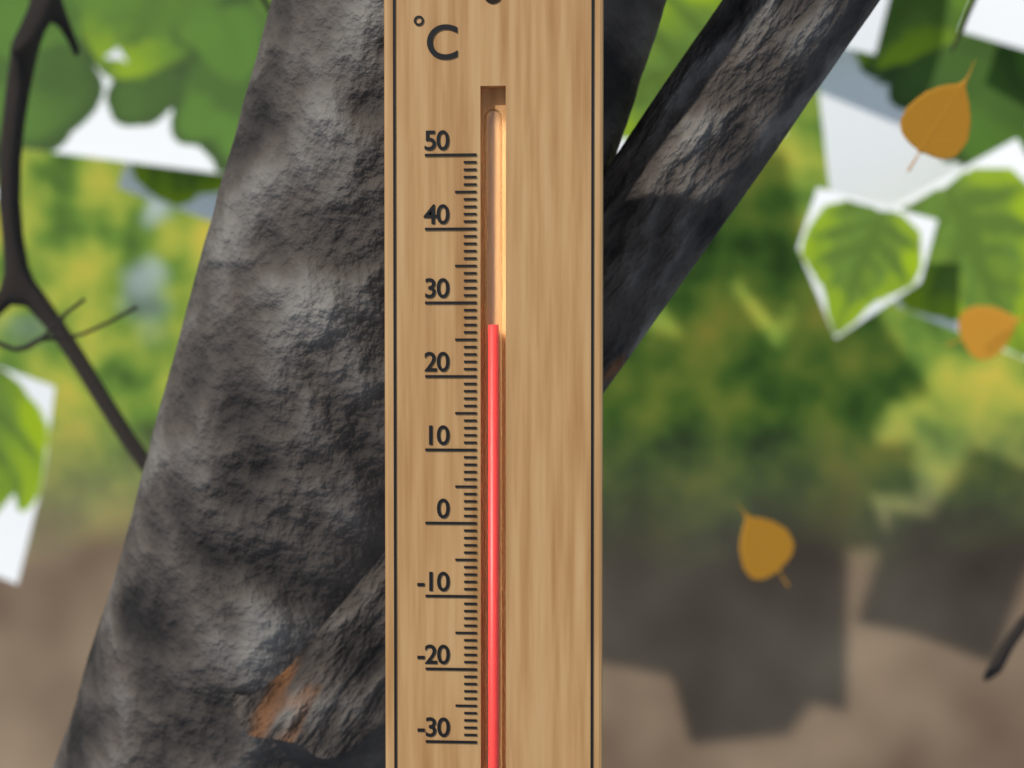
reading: 27 °C
